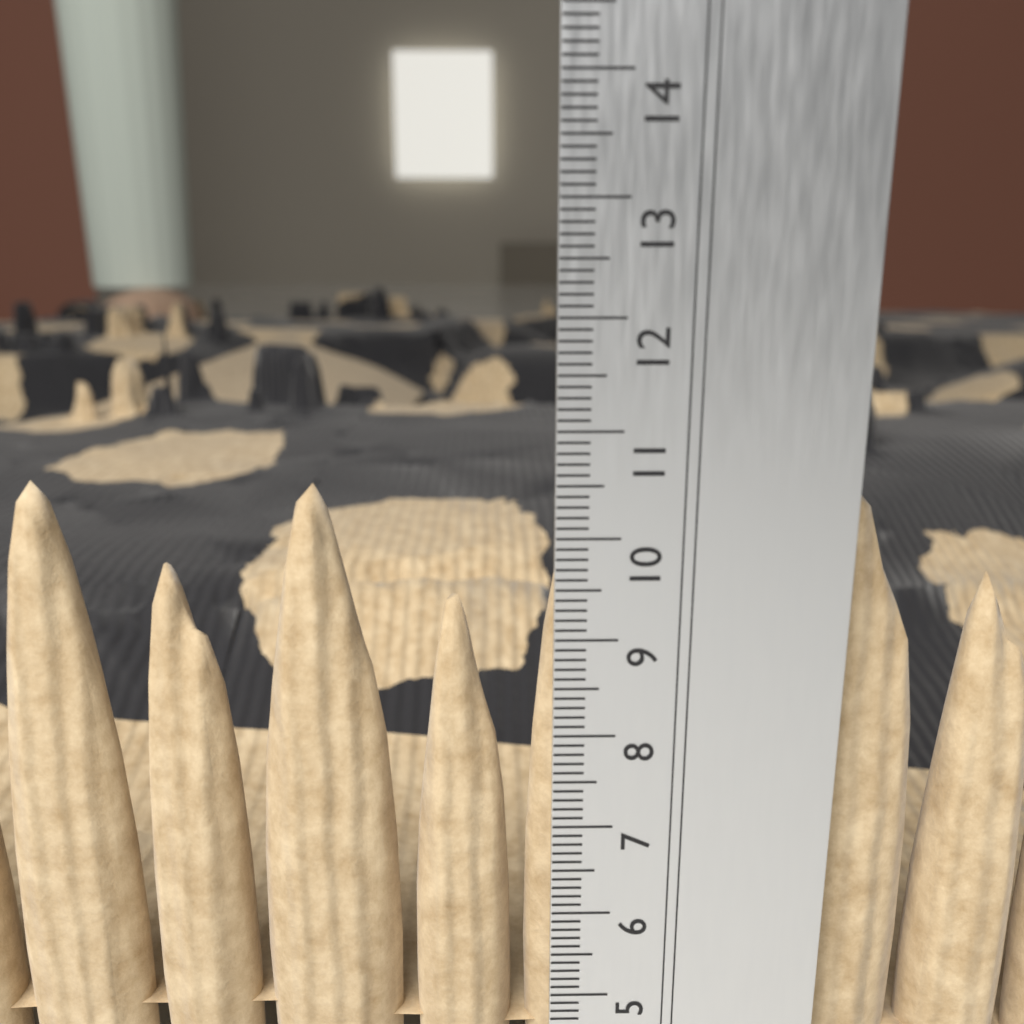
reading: 10.4 cm
